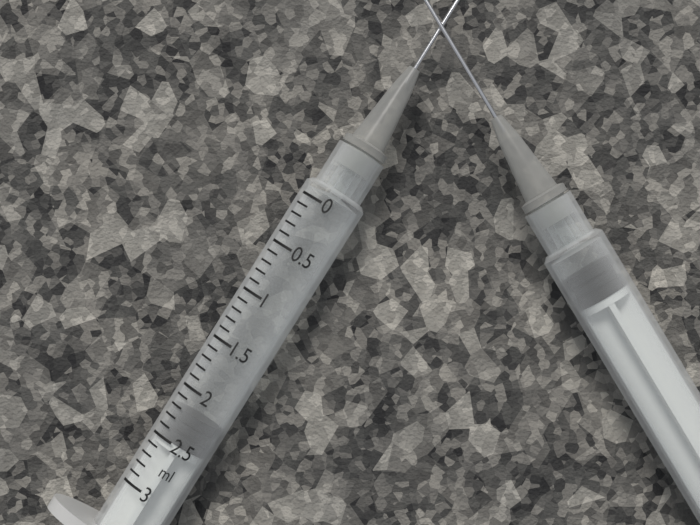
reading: 2.2 ml
